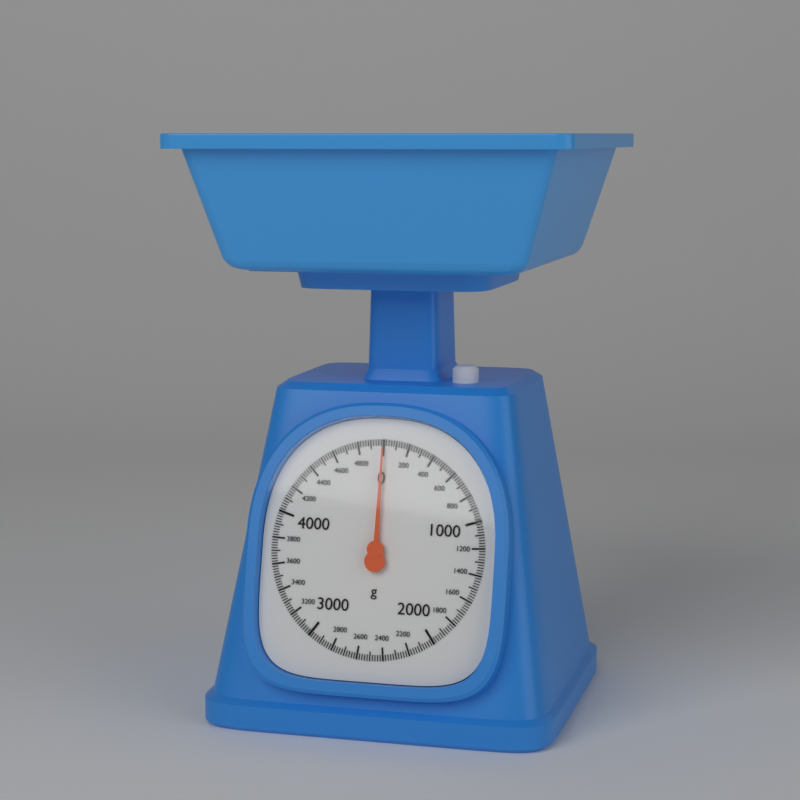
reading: 0 g
